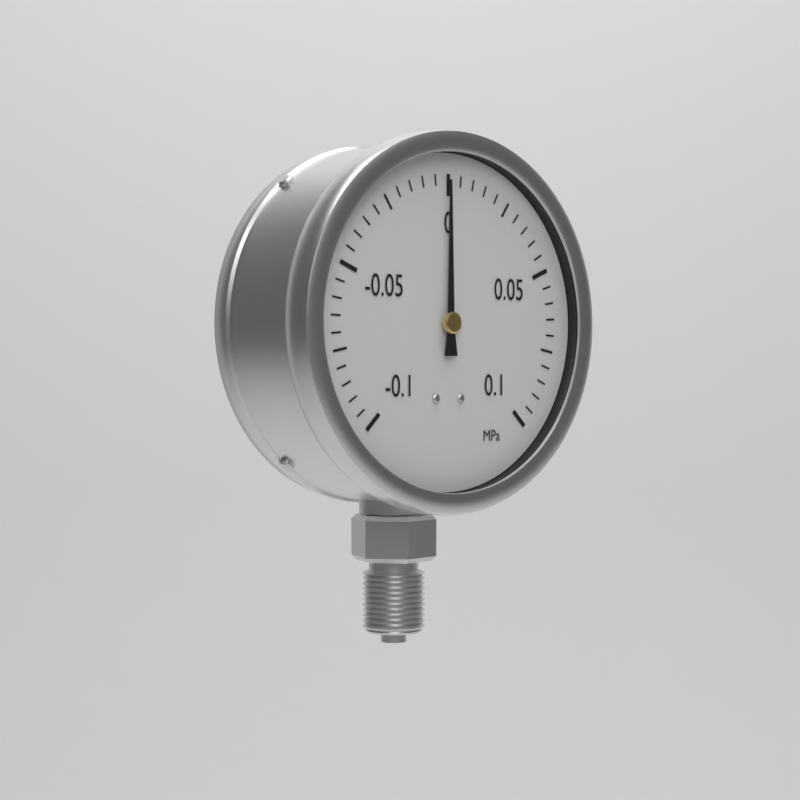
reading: 0.000 MPa
